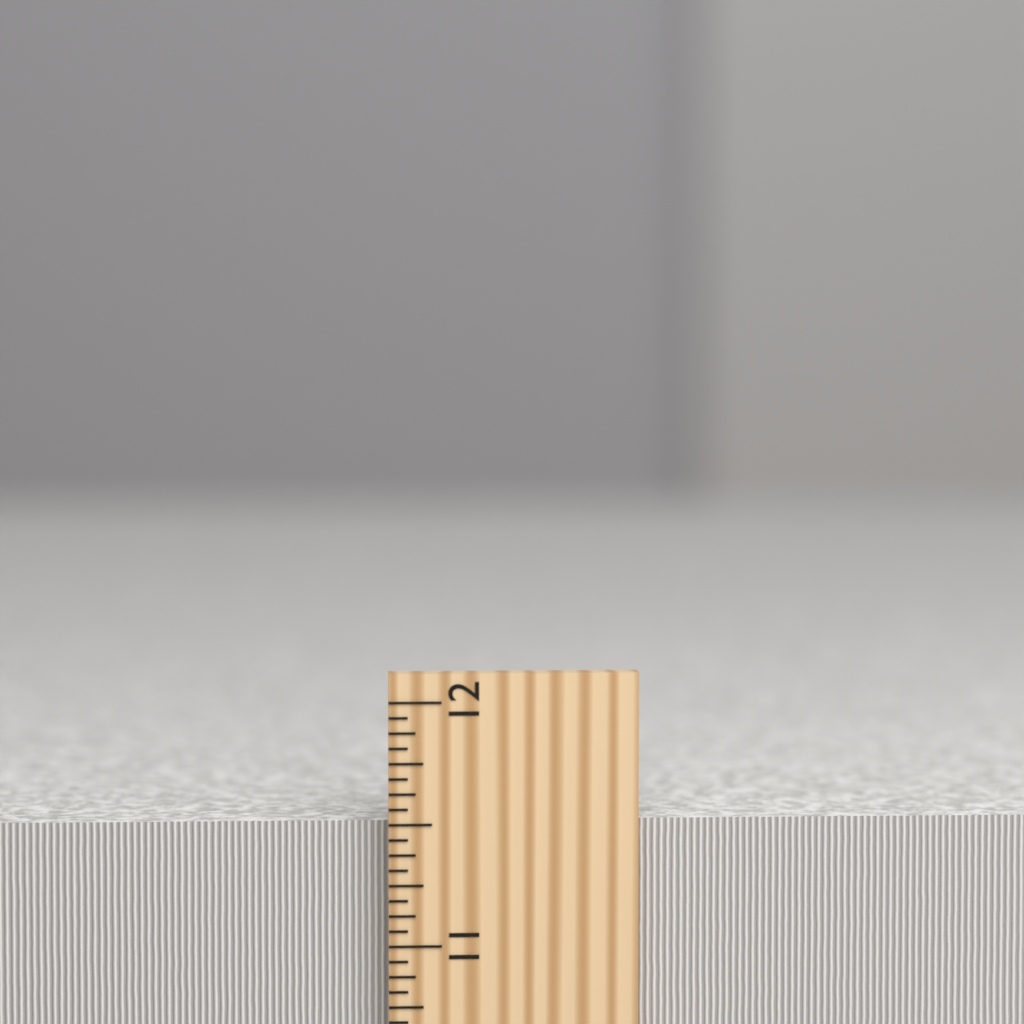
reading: 11.5000 inch
